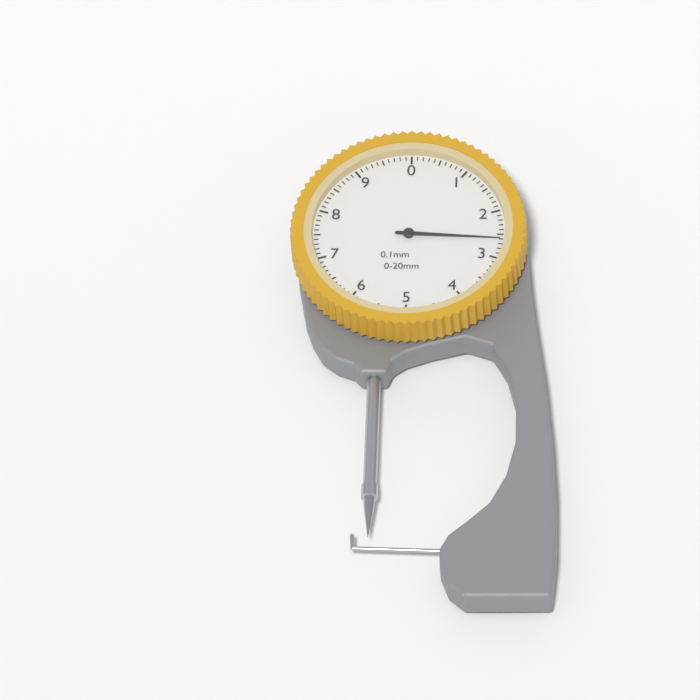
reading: 2.6 mm
